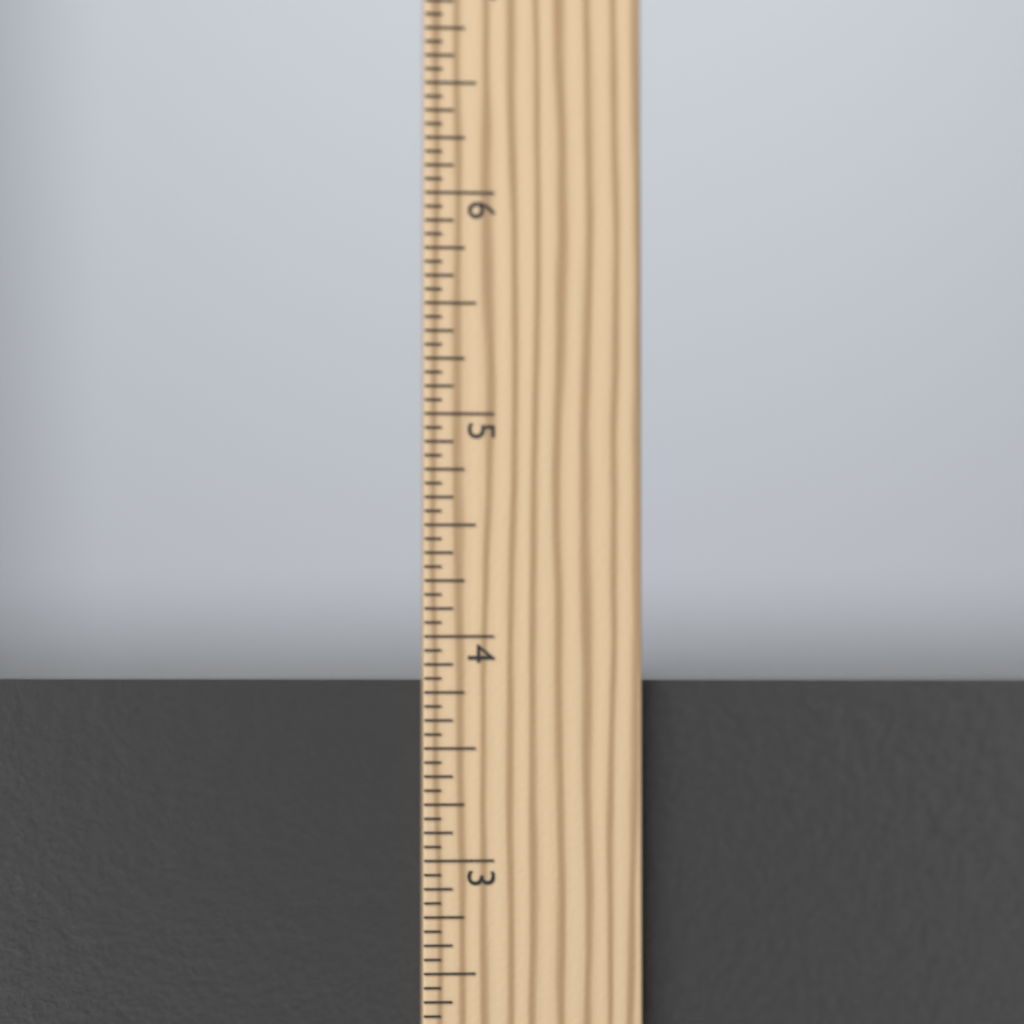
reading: 3.8125 in
